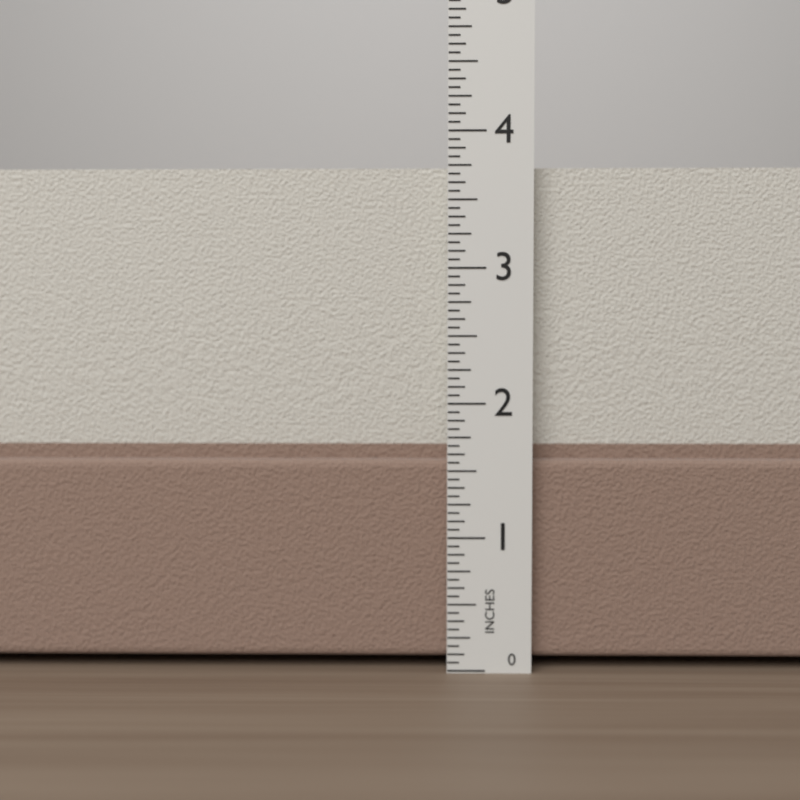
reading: 3.7500 in
